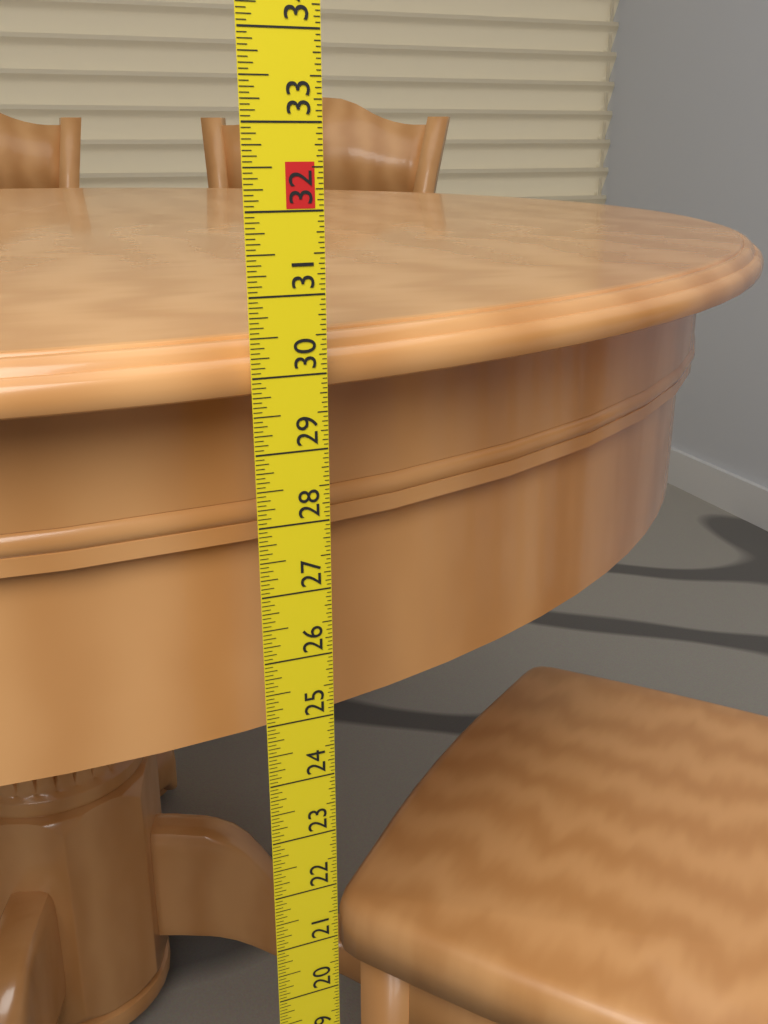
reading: 30.4375 in
